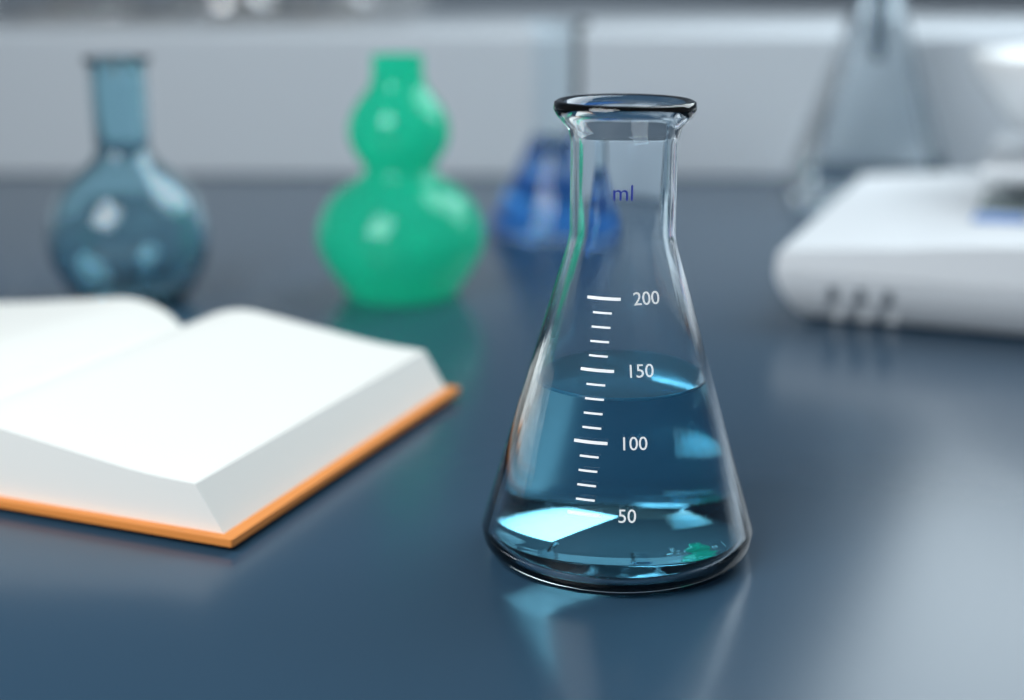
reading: 130 ml
